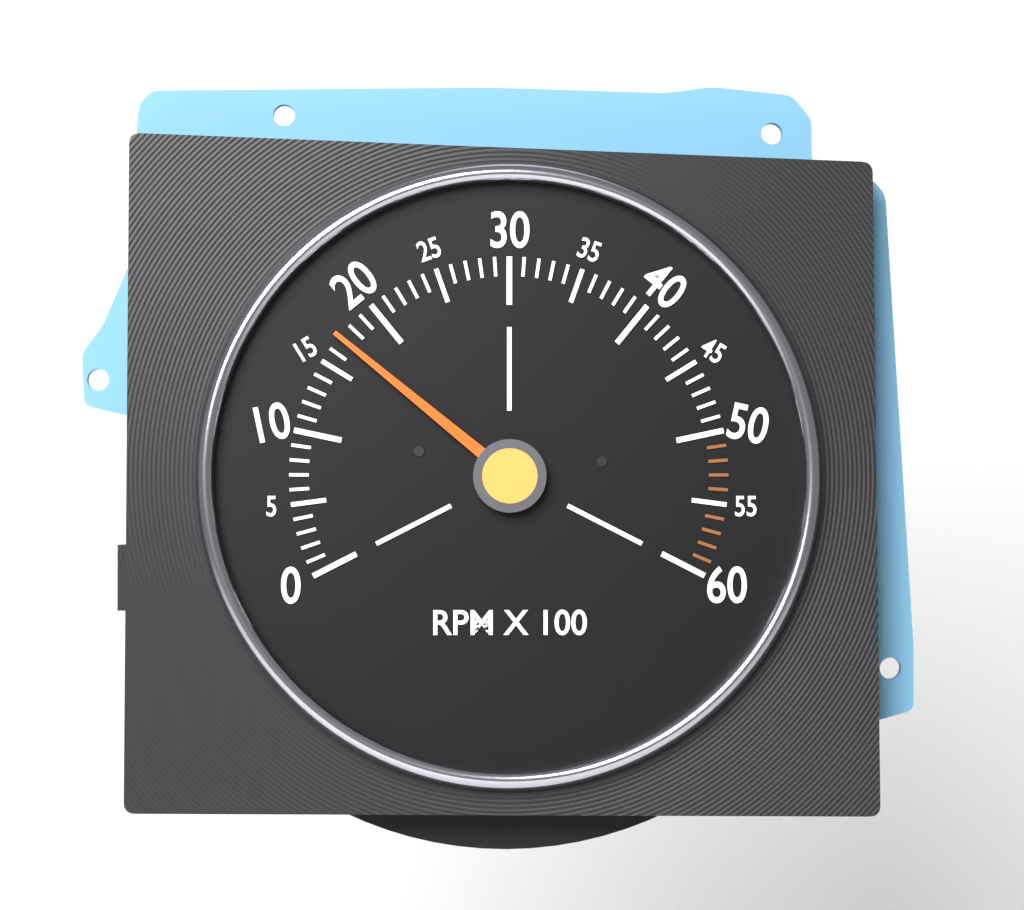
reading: 1700 RPM
